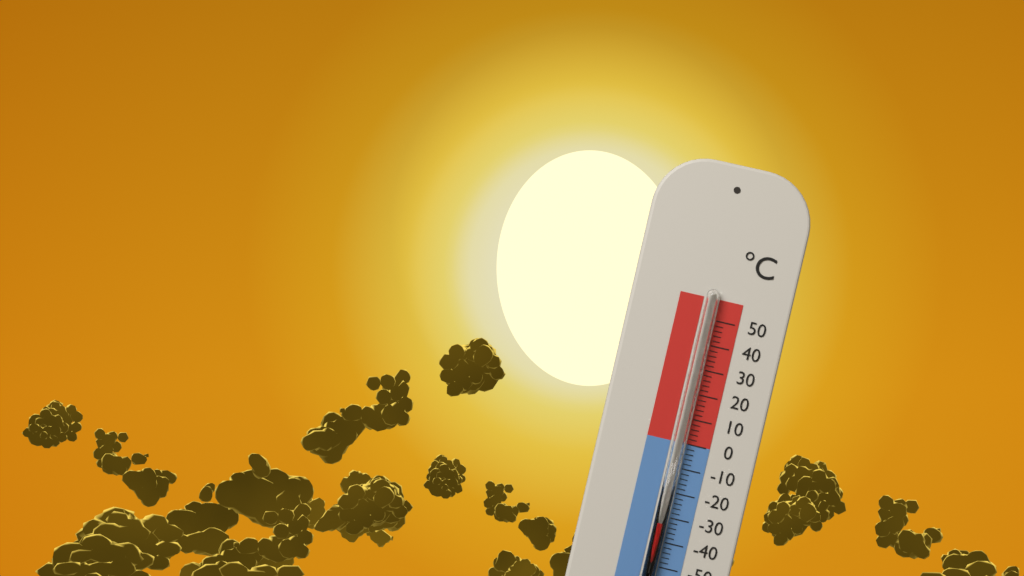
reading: -32 °C
